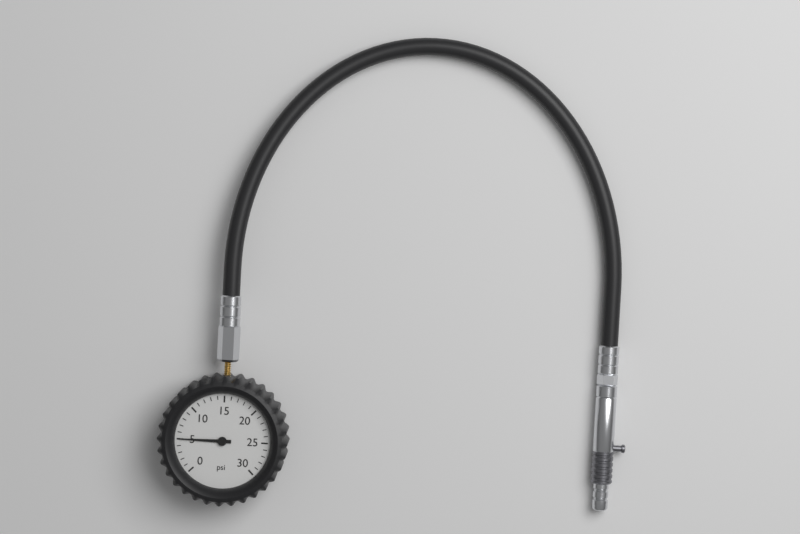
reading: 5 psi
